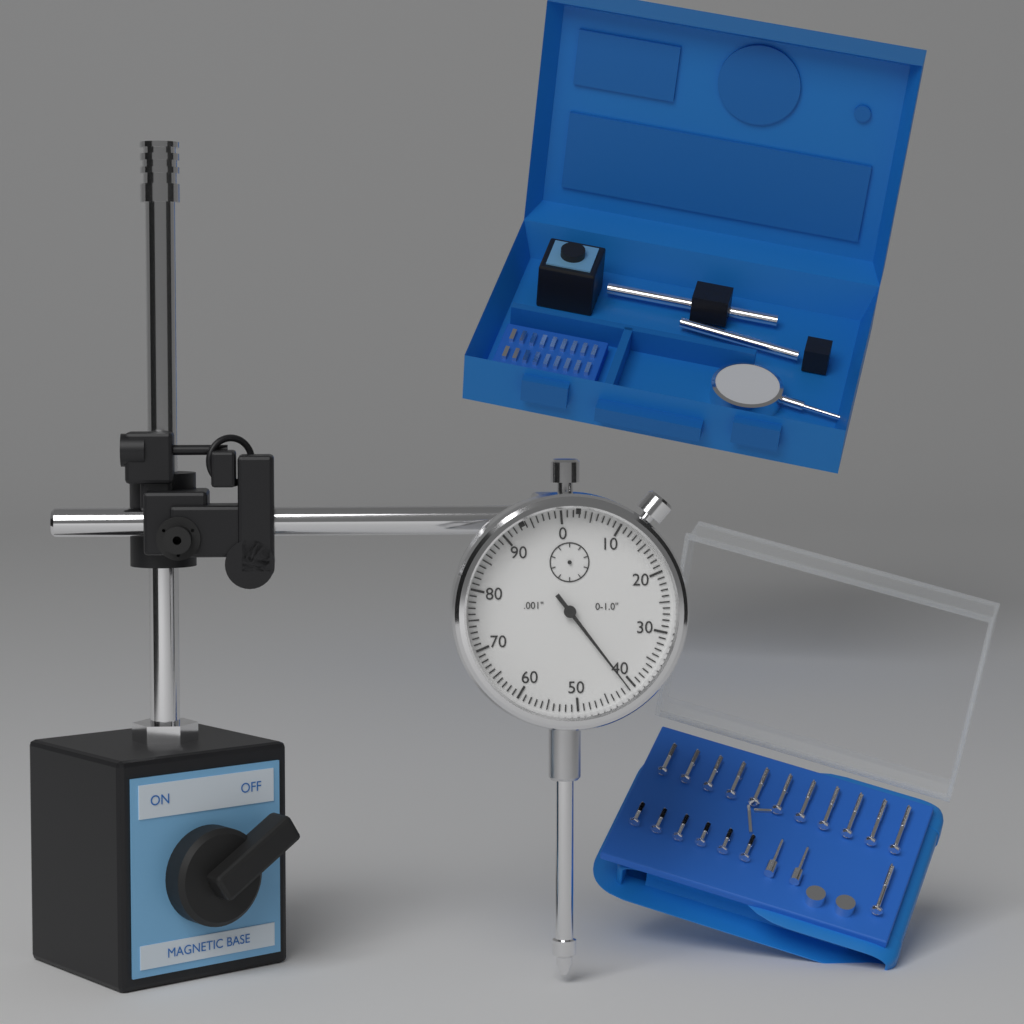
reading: 0.041 in
